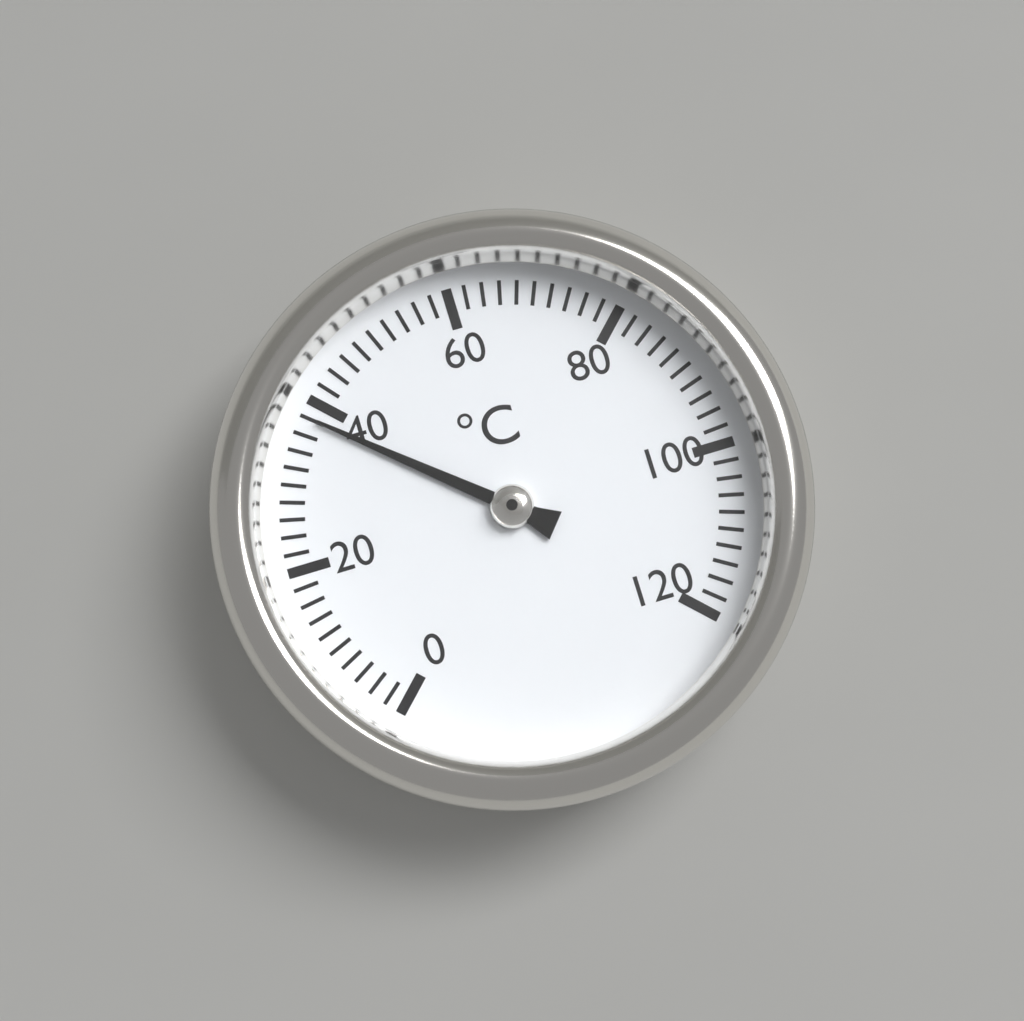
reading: 38 °C
